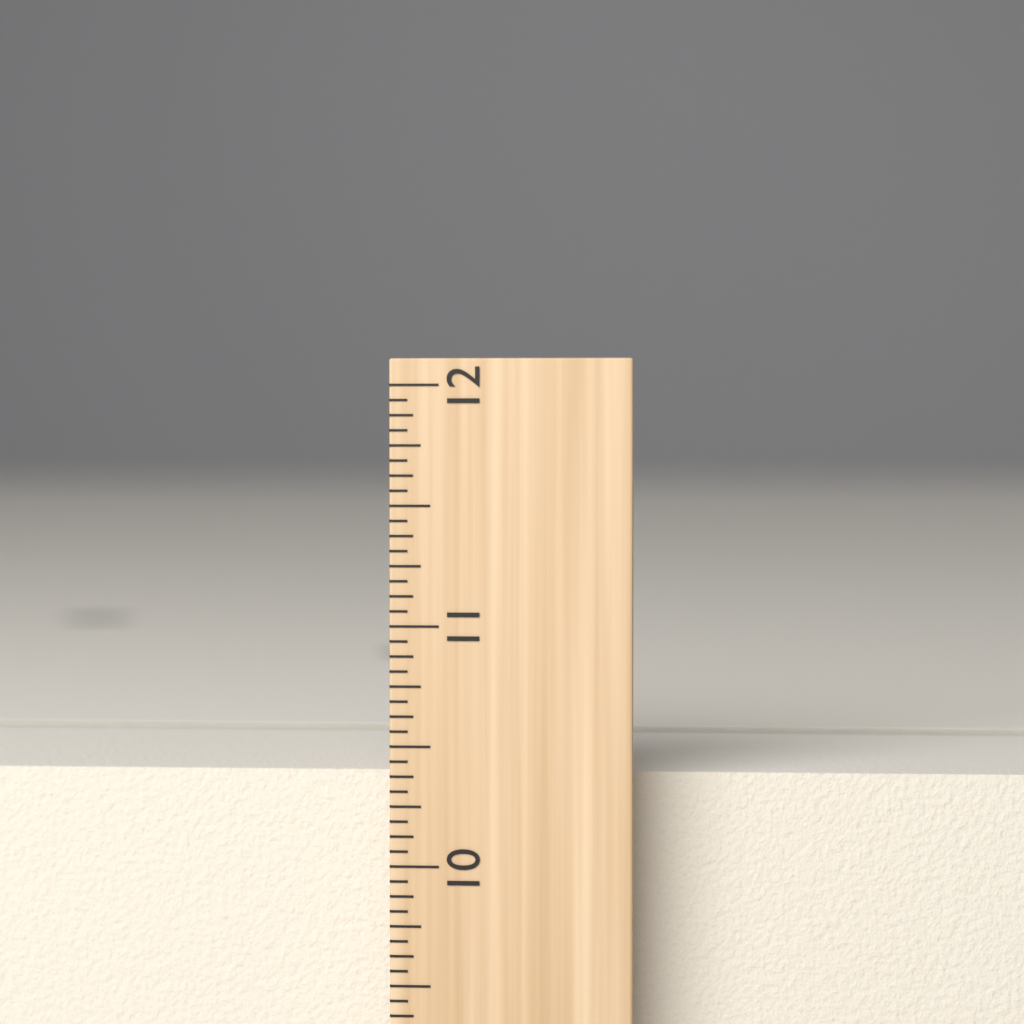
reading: 10.3750 inch
